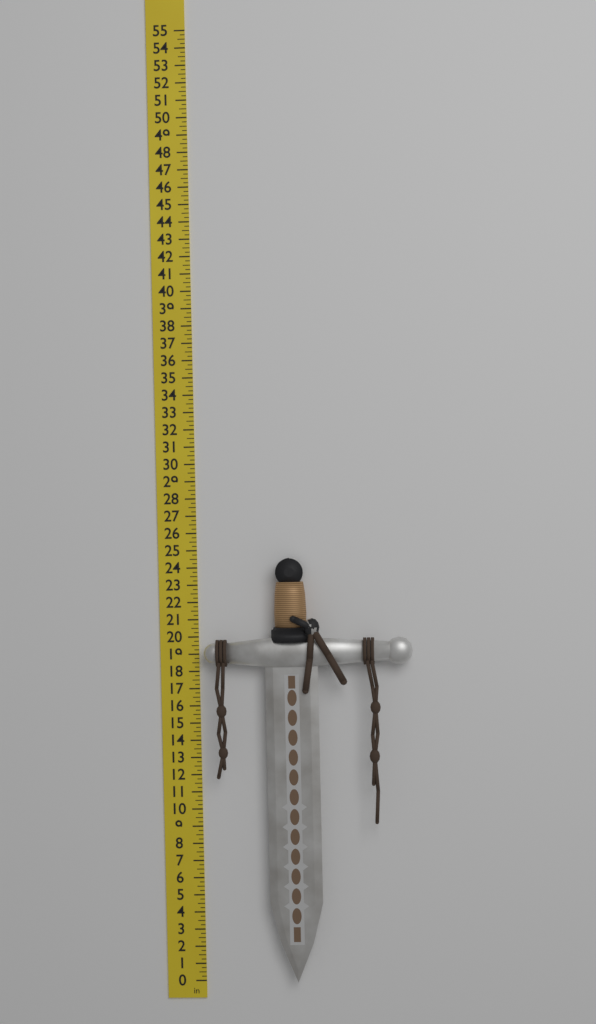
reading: 24.50 in
